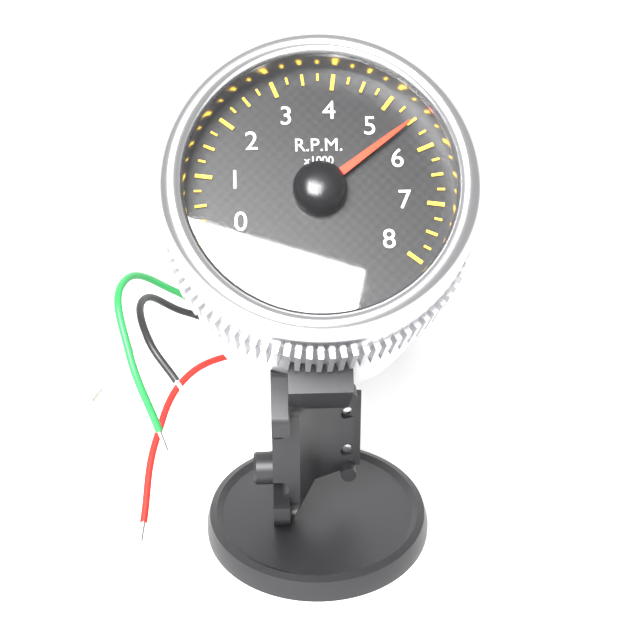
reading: 5.50 x1000 RPM
